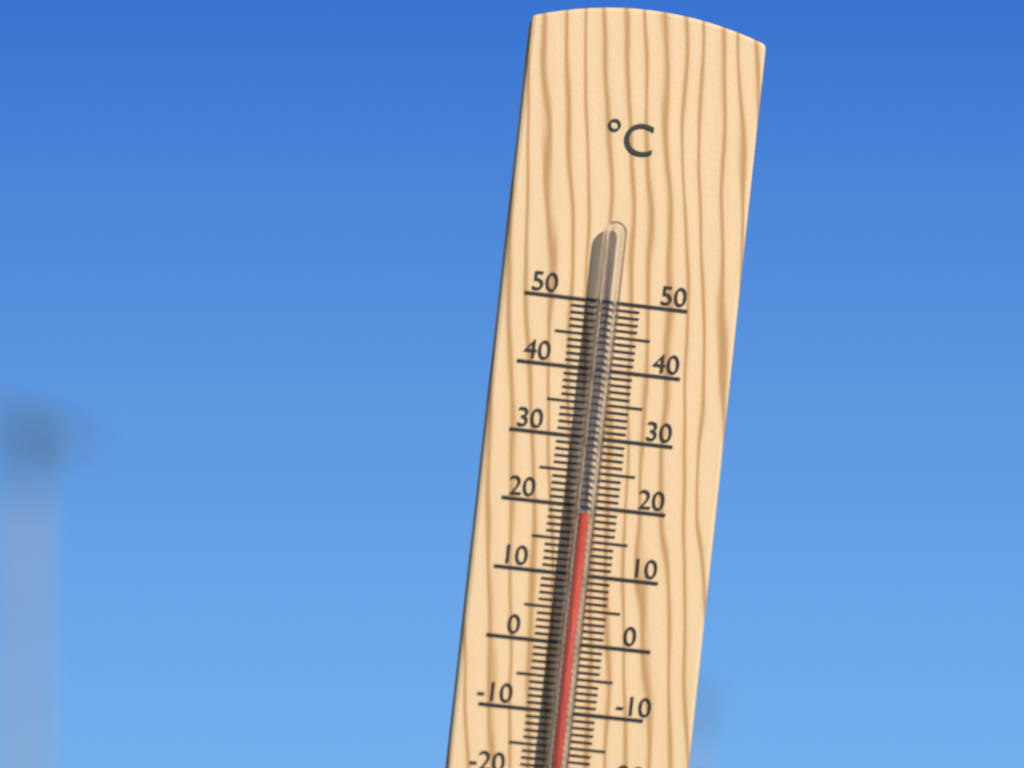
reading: 19 °C
